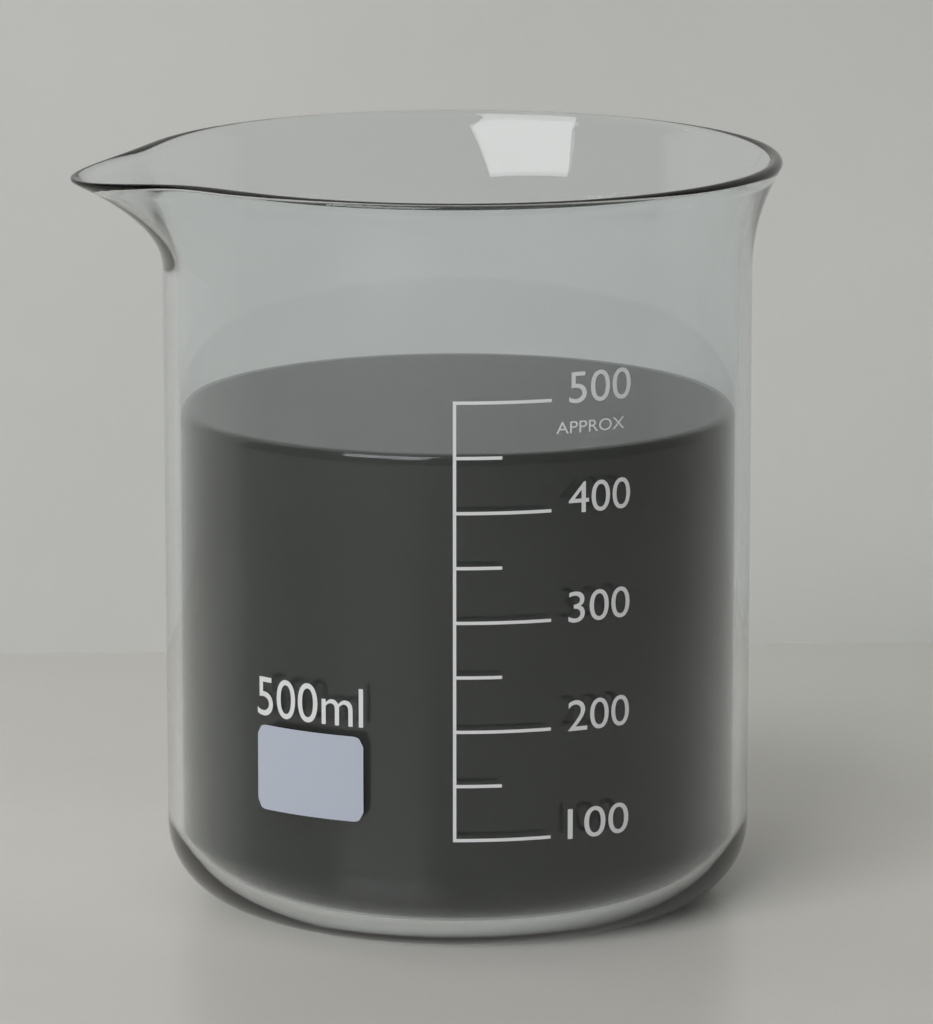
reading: 450 ml
